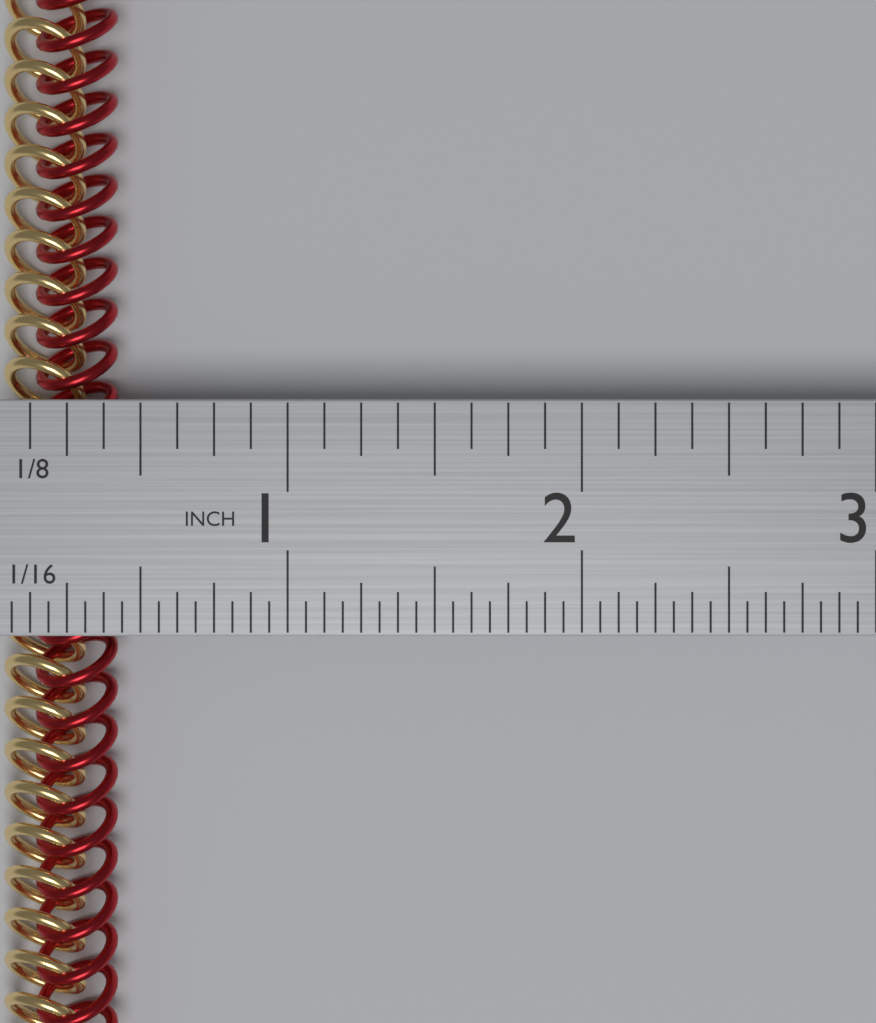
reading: 0.4000 in
